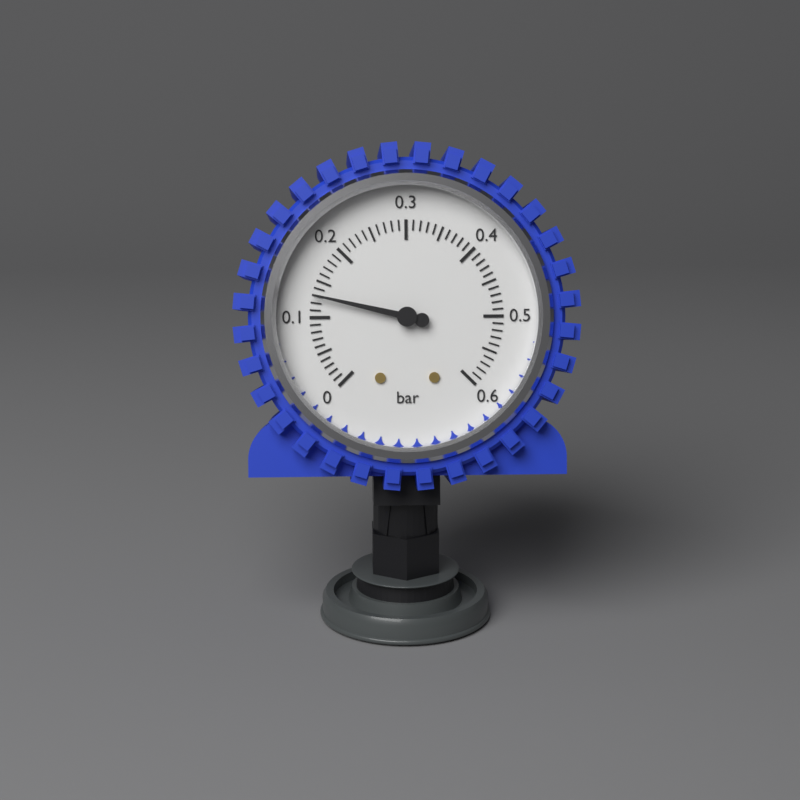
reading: 0.13 bar
